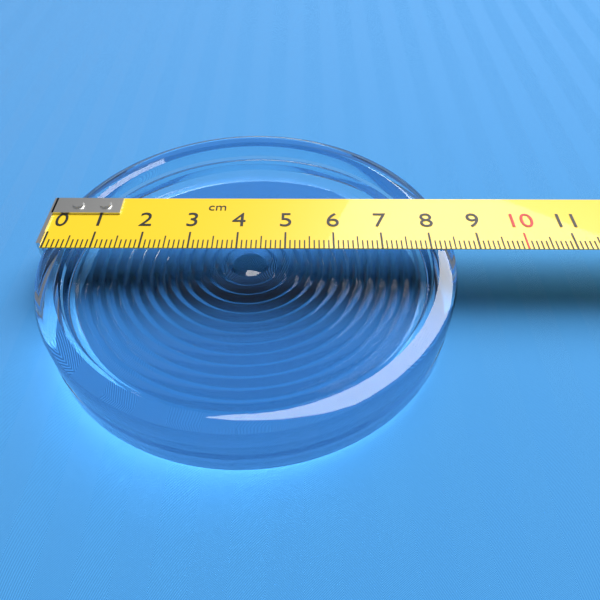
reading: 8.5 cm
